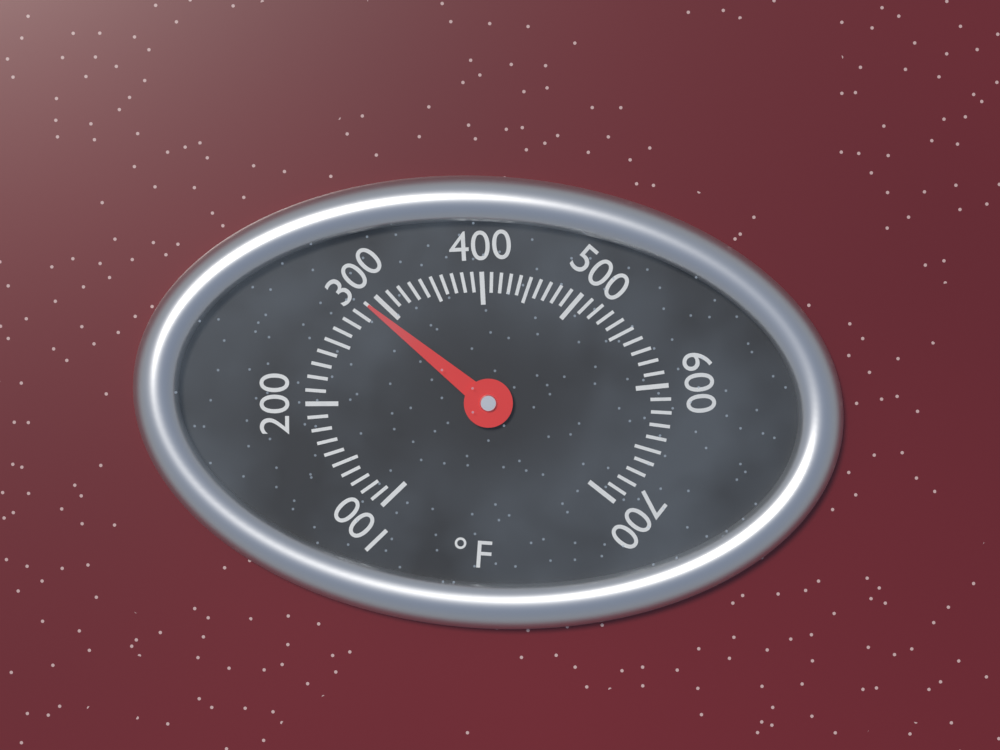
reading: 290 °F
